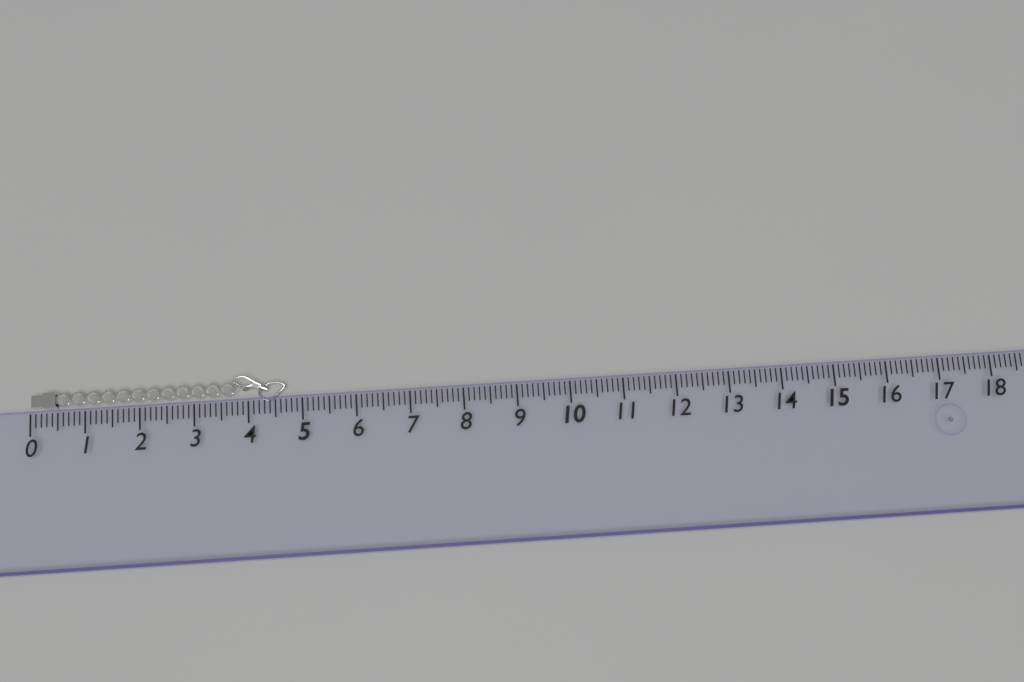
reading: 4.7 (no unit)
